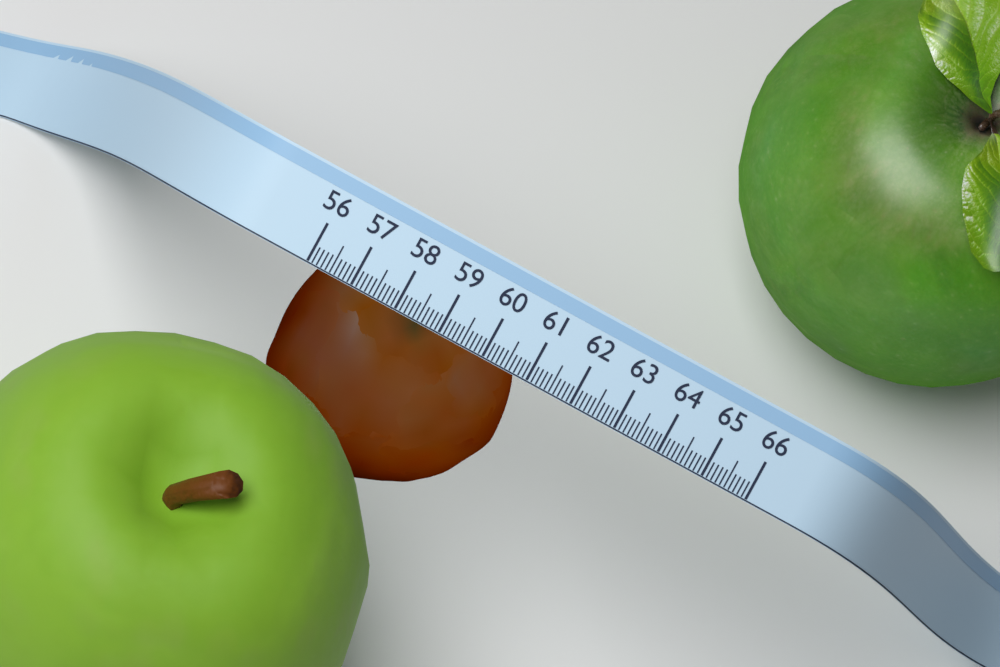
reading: 61.0 (no unit)
